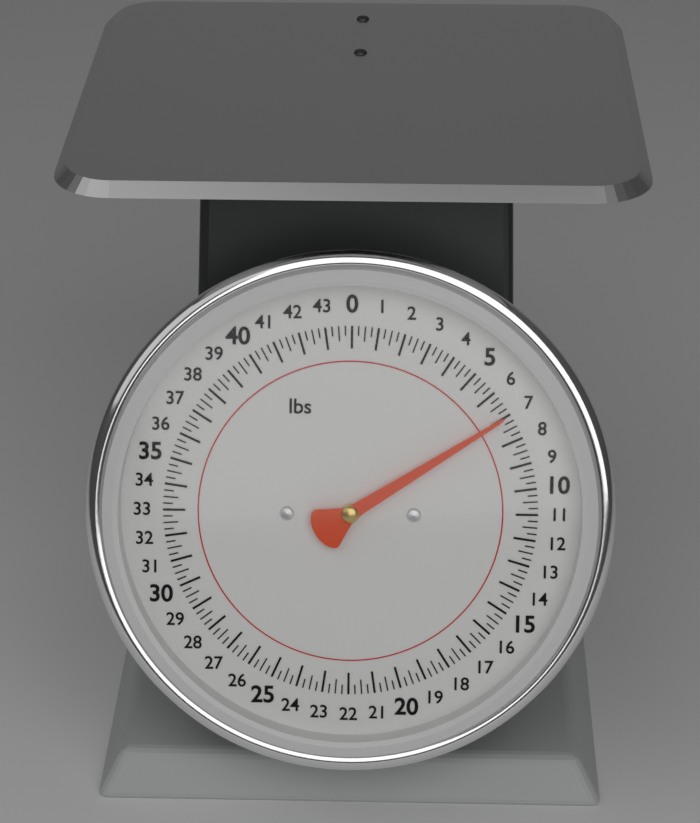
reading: 7.00 lbs
